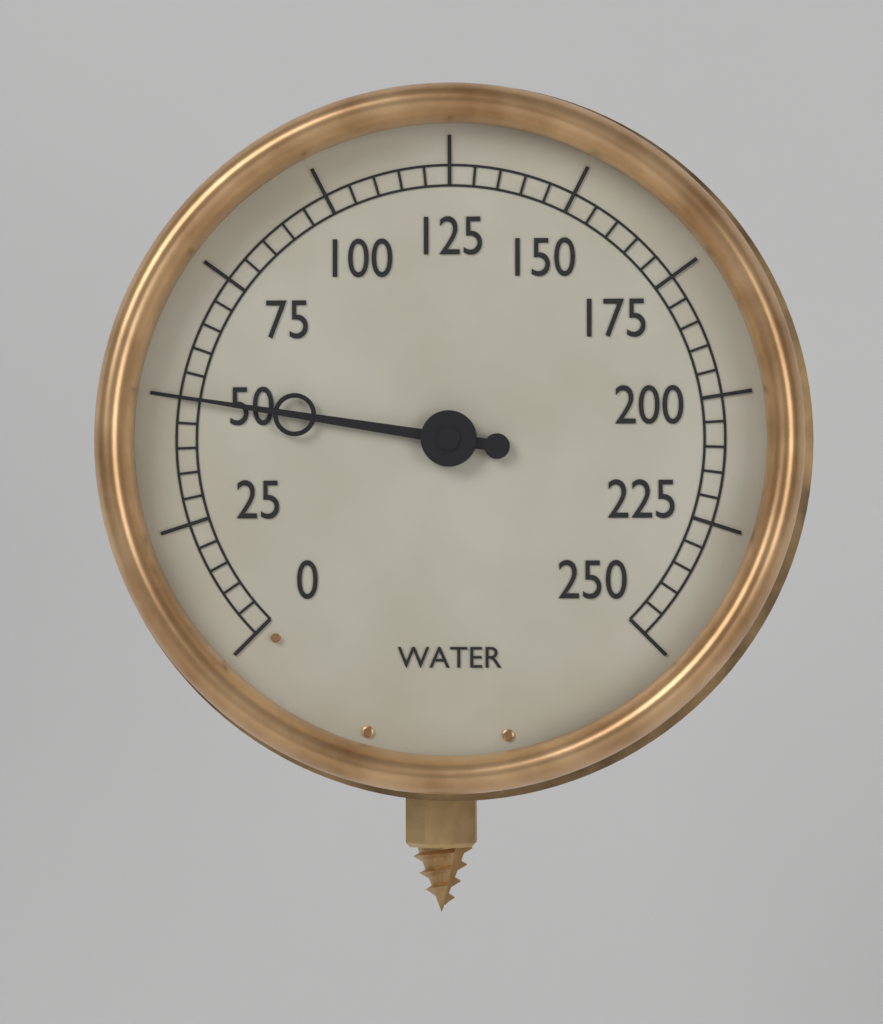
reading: 50 (no unit)
